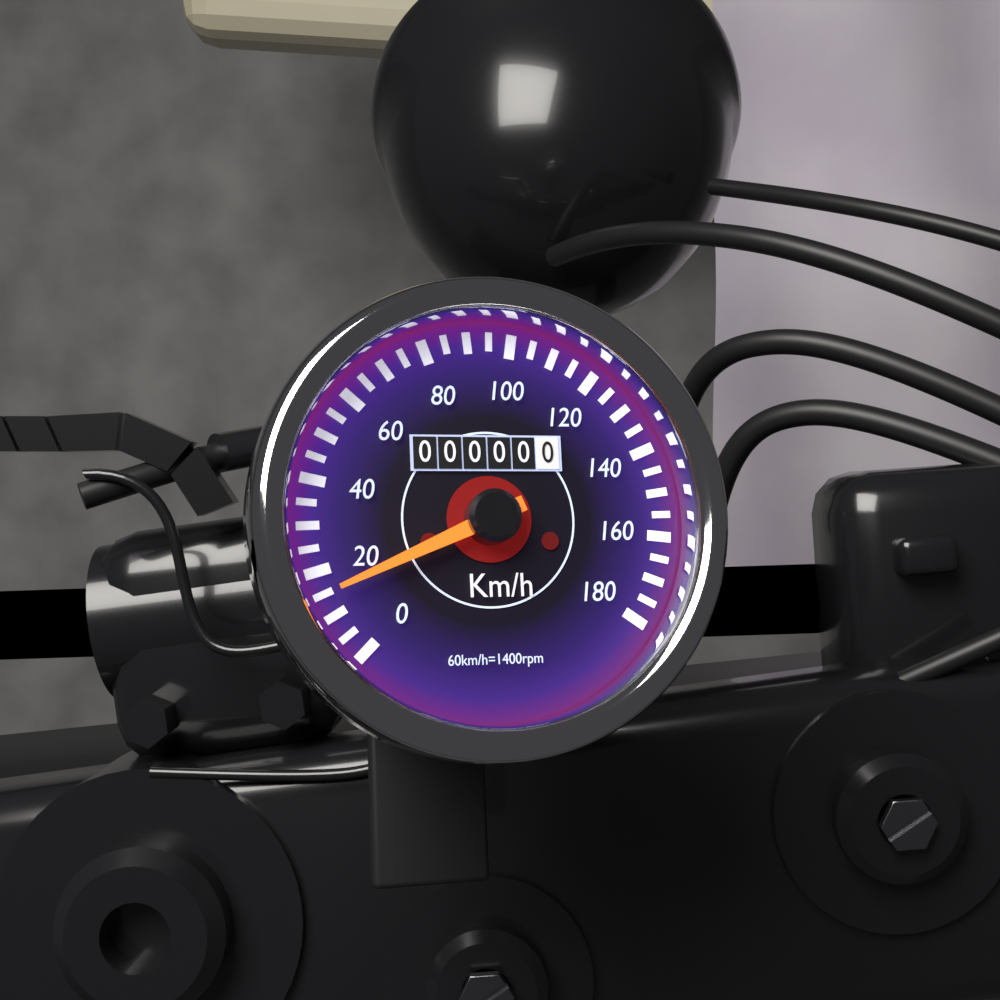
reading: 15 km/h
